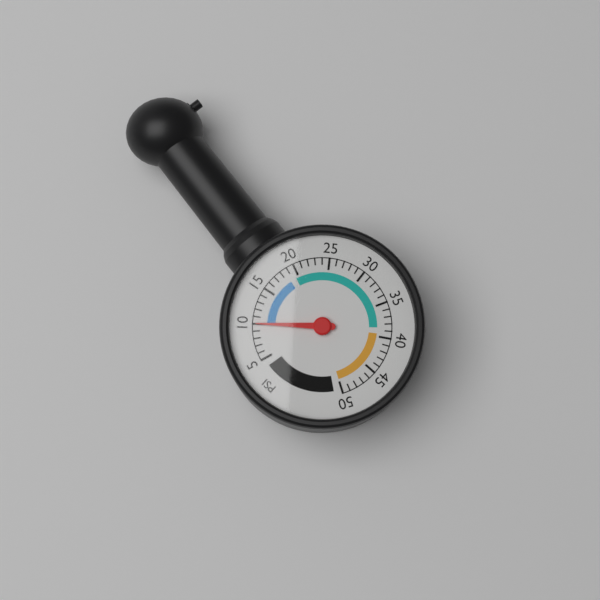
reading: 10 psi
